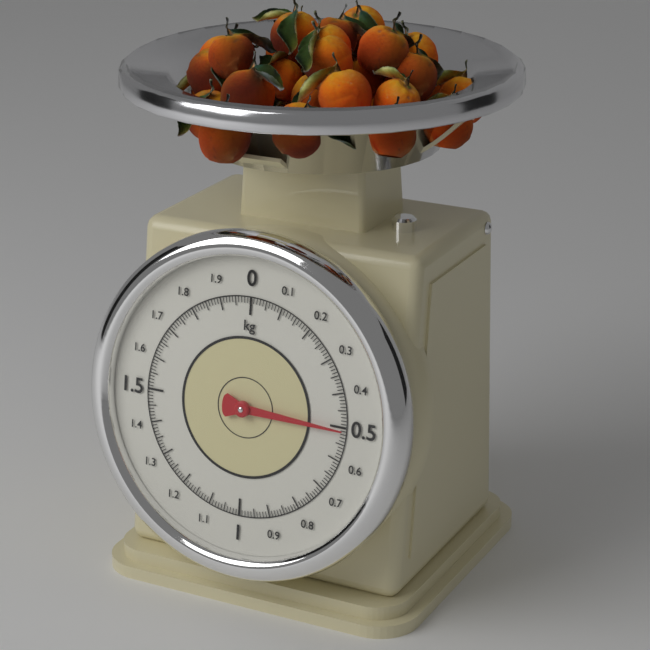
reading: 0.51 kg
